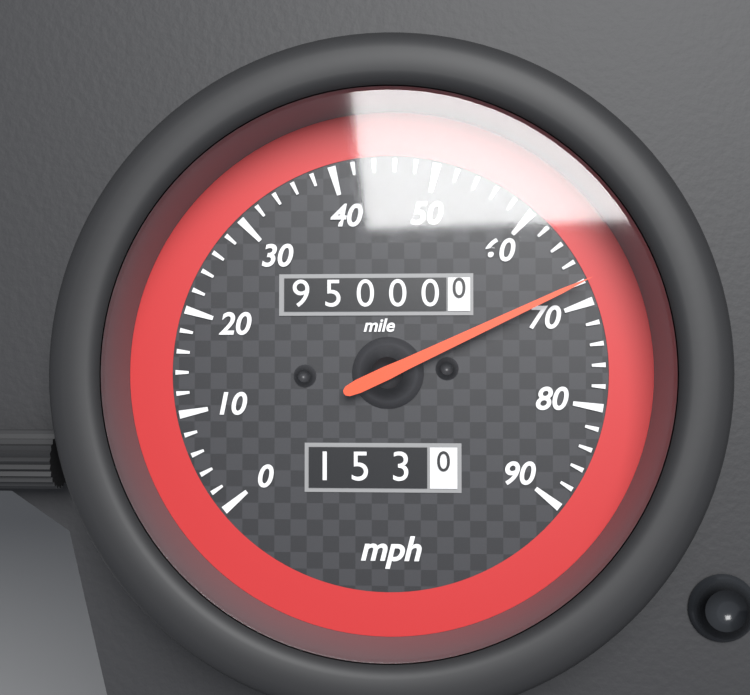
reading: 68 mph
